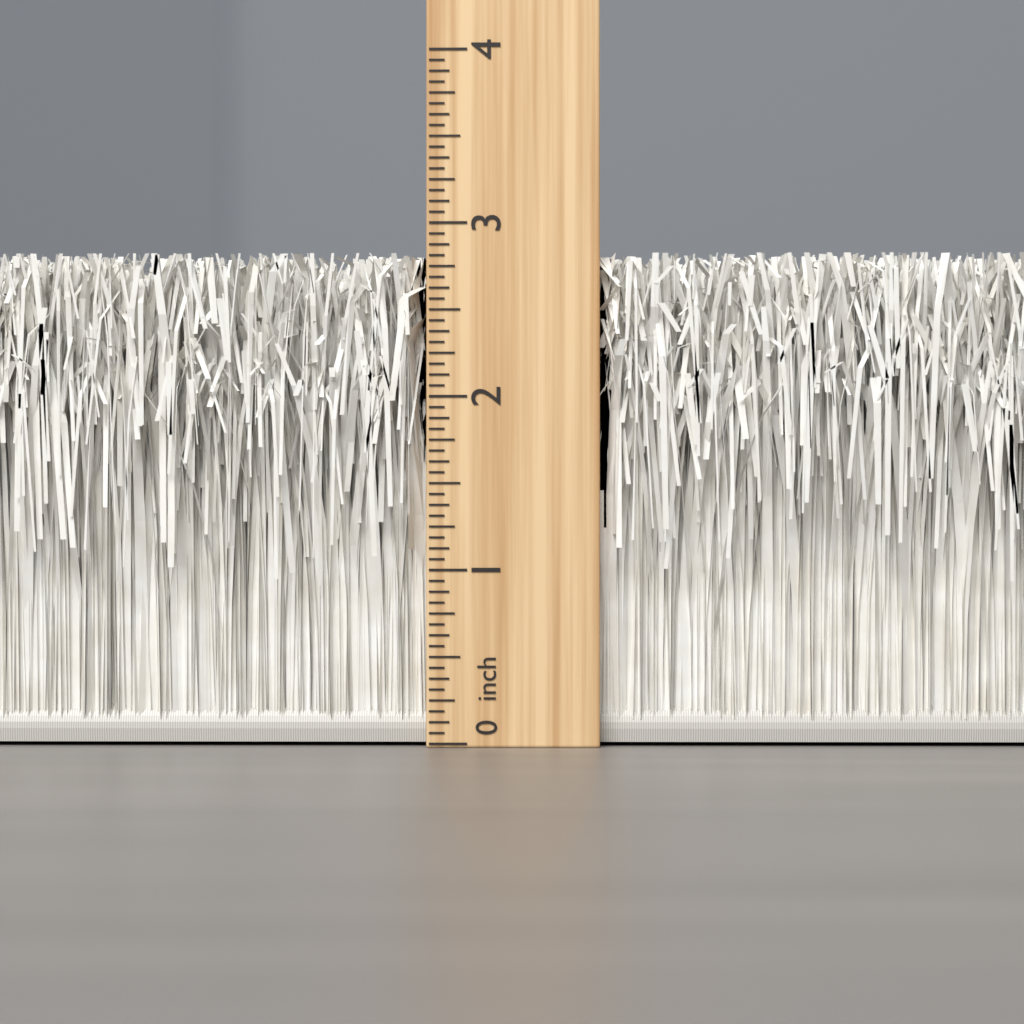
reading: 2.8125 inch
